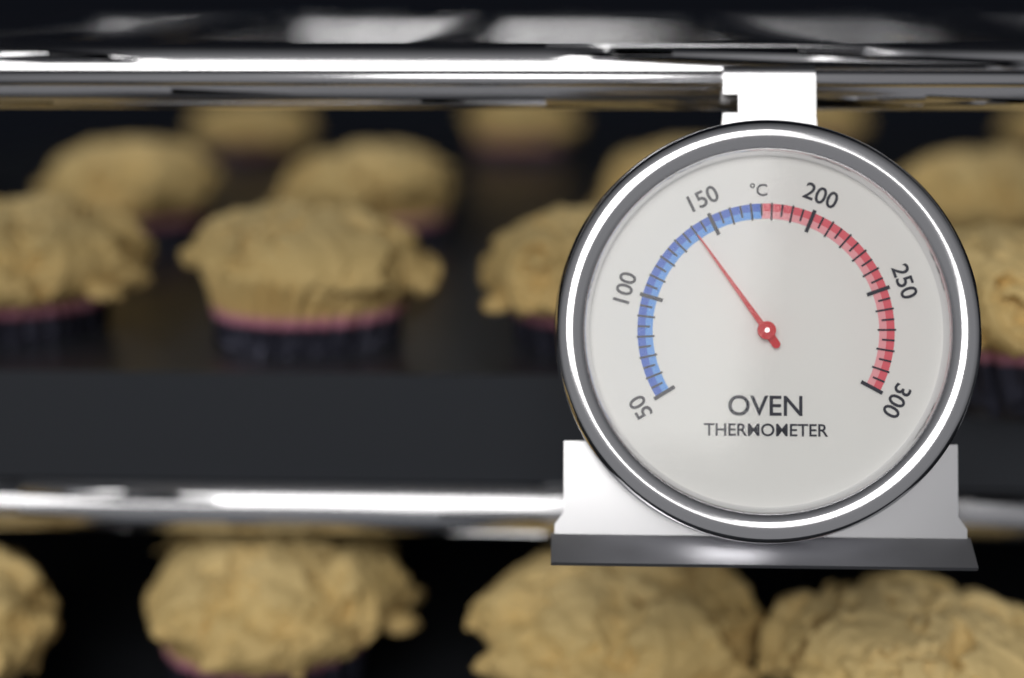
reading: 140 °C
